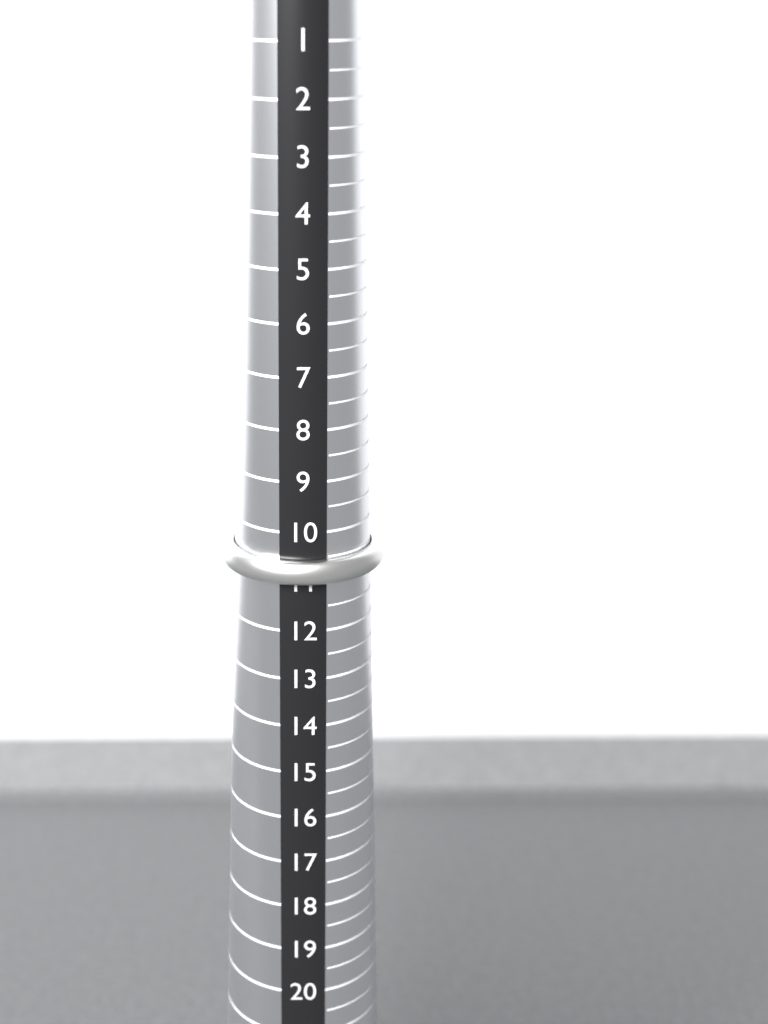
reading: 11.0 (no unit)
